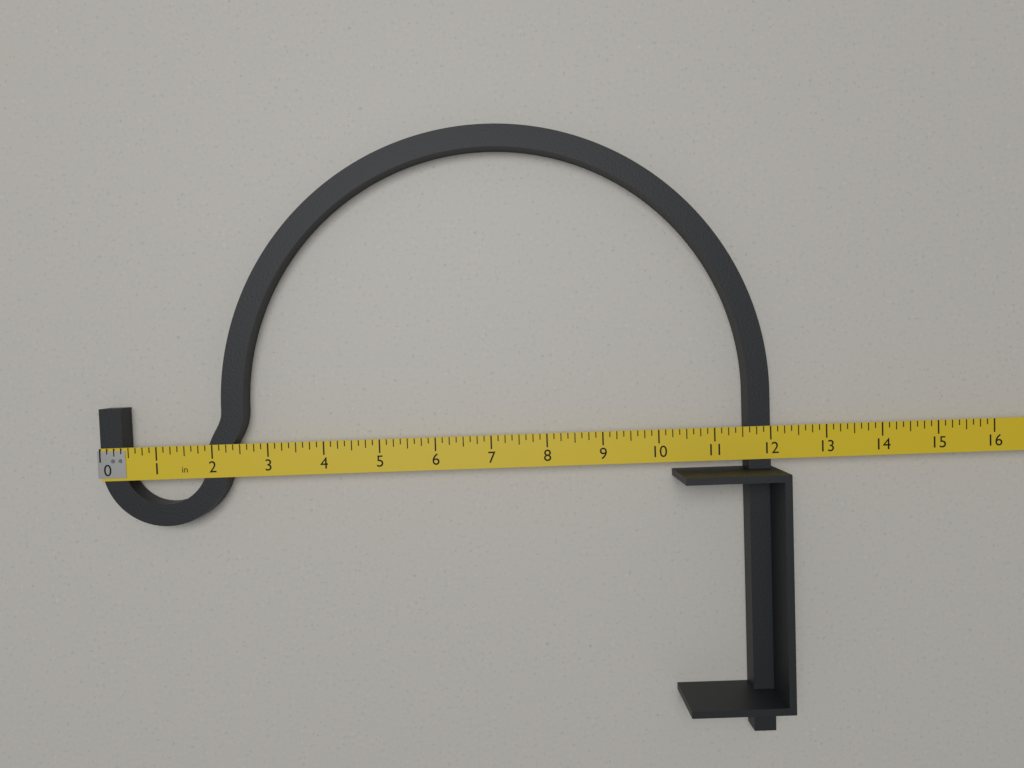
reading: 12.000 in
